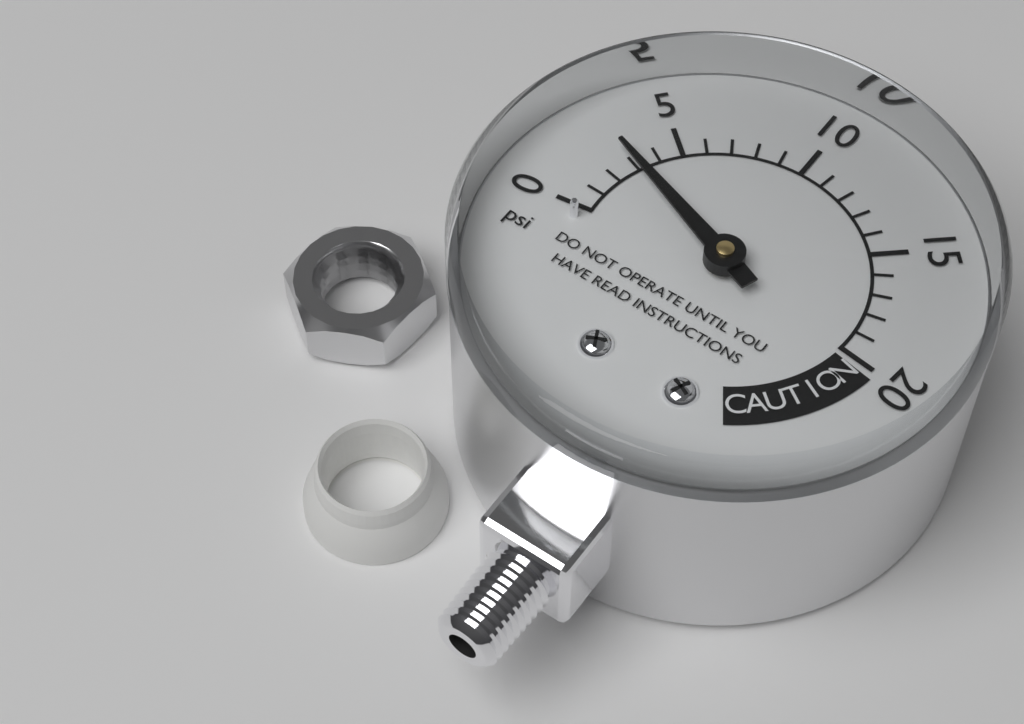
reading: 3 psi
